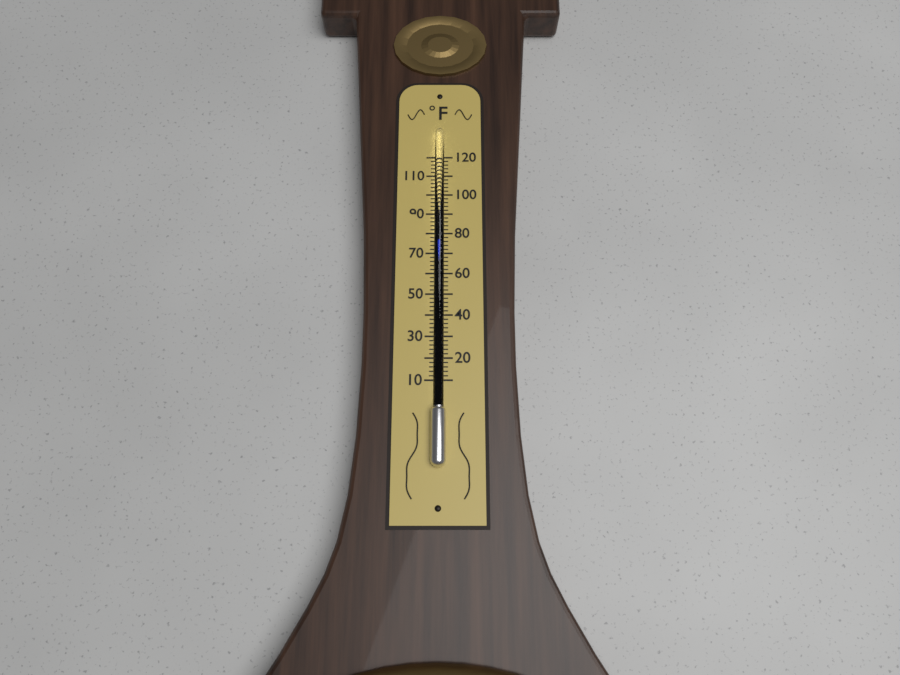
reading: 76 °F
